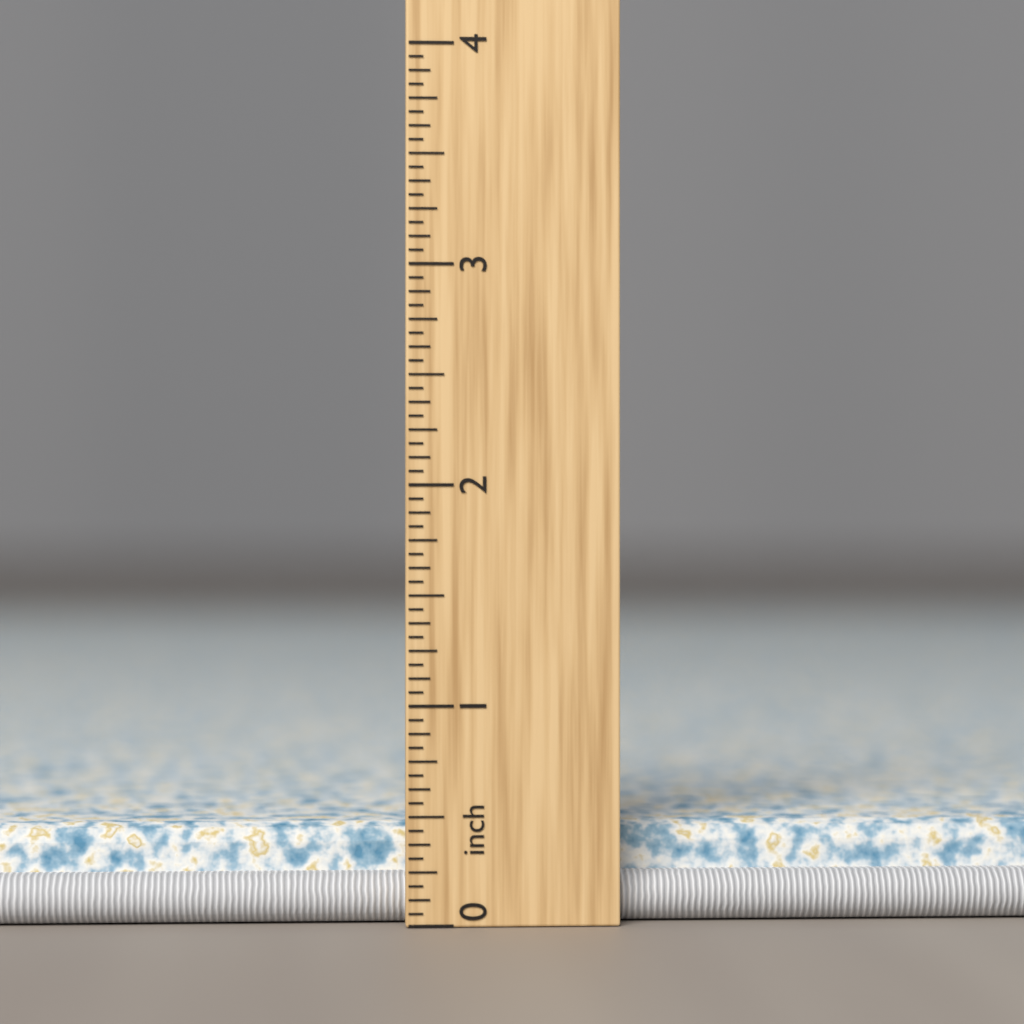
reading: 0.4375 inch
